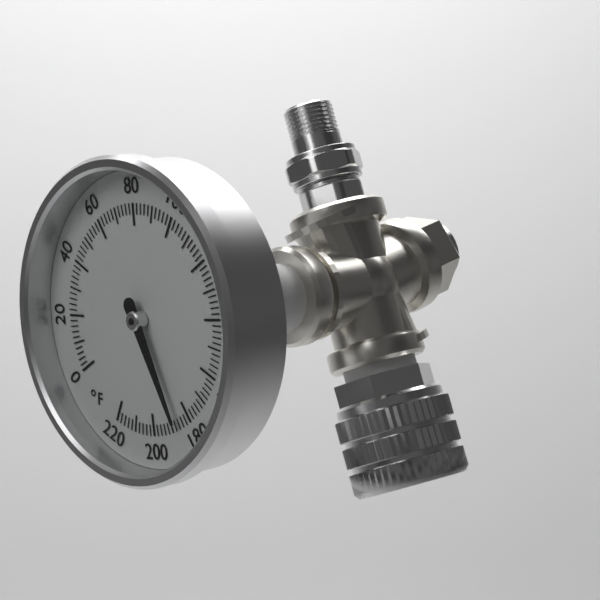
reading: 186 °F
